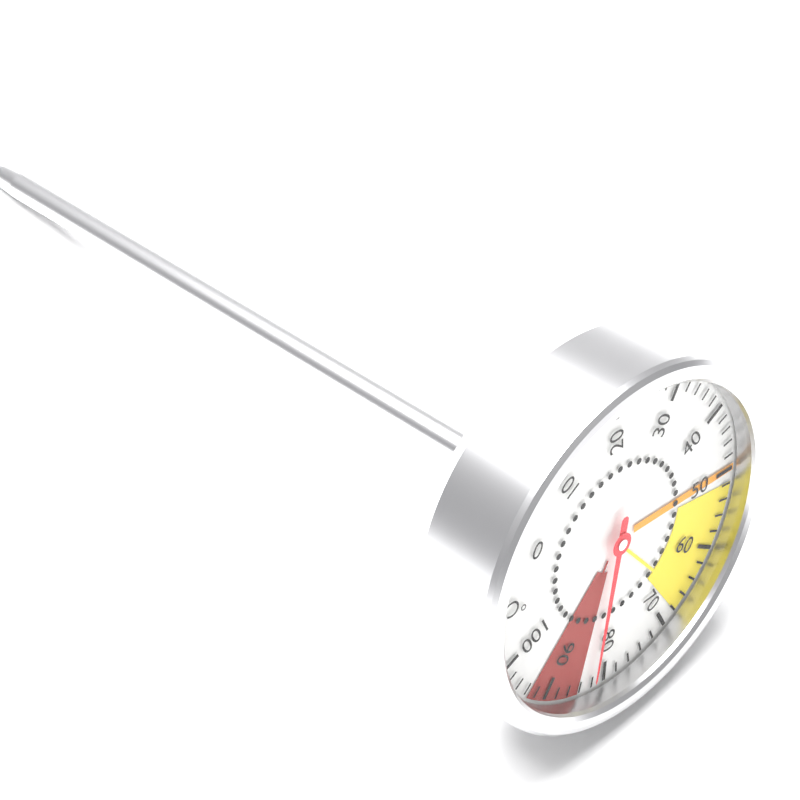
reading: 82 °C
